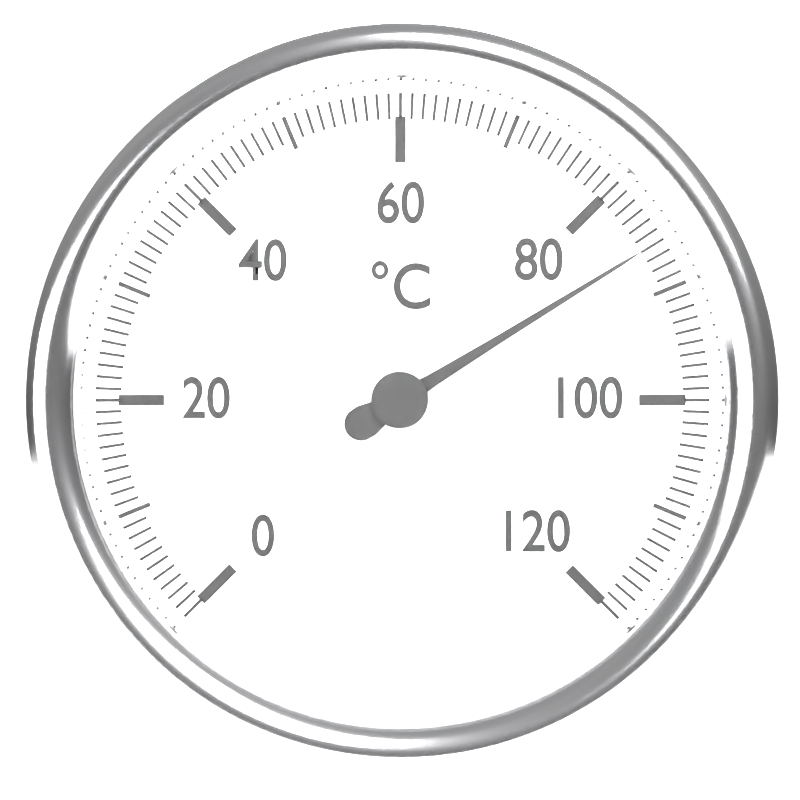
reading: 86 °C
